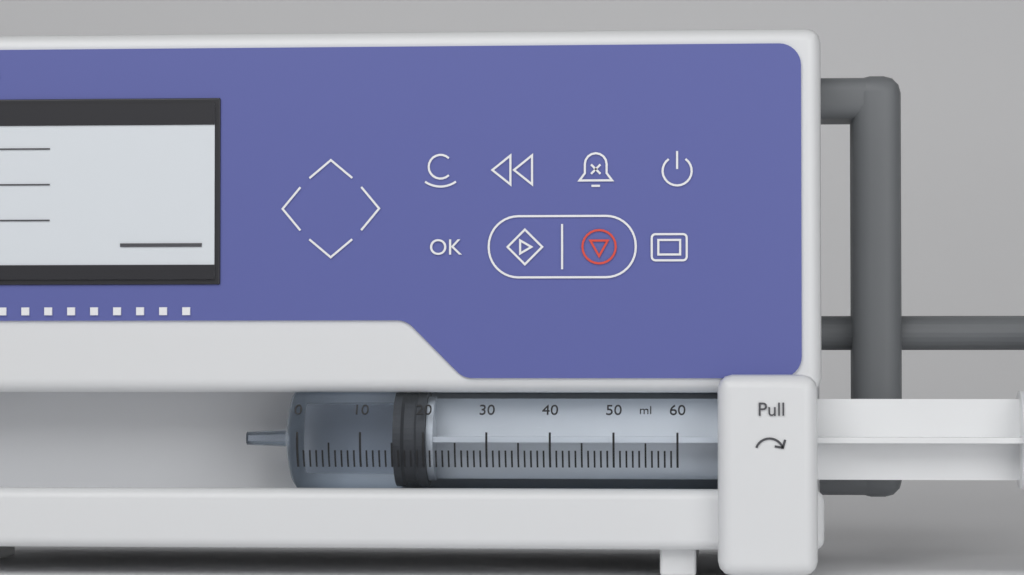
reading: 15 ml
